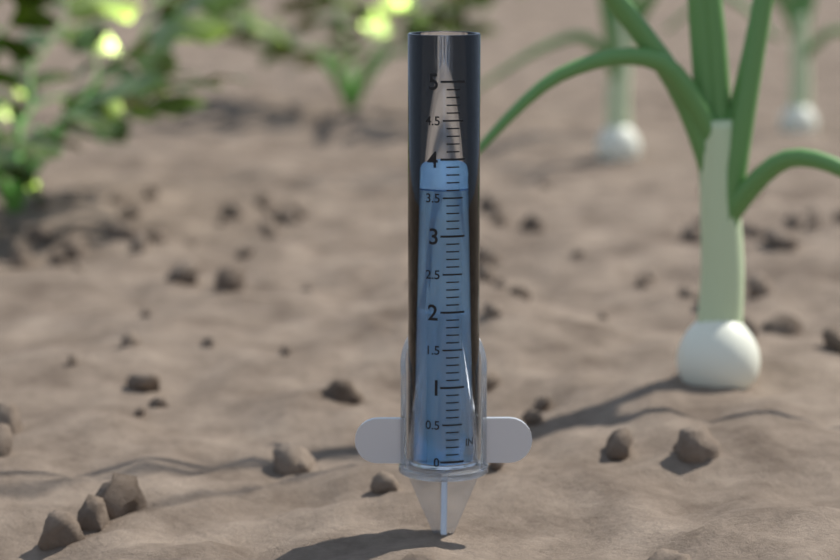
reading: 3.6 in
